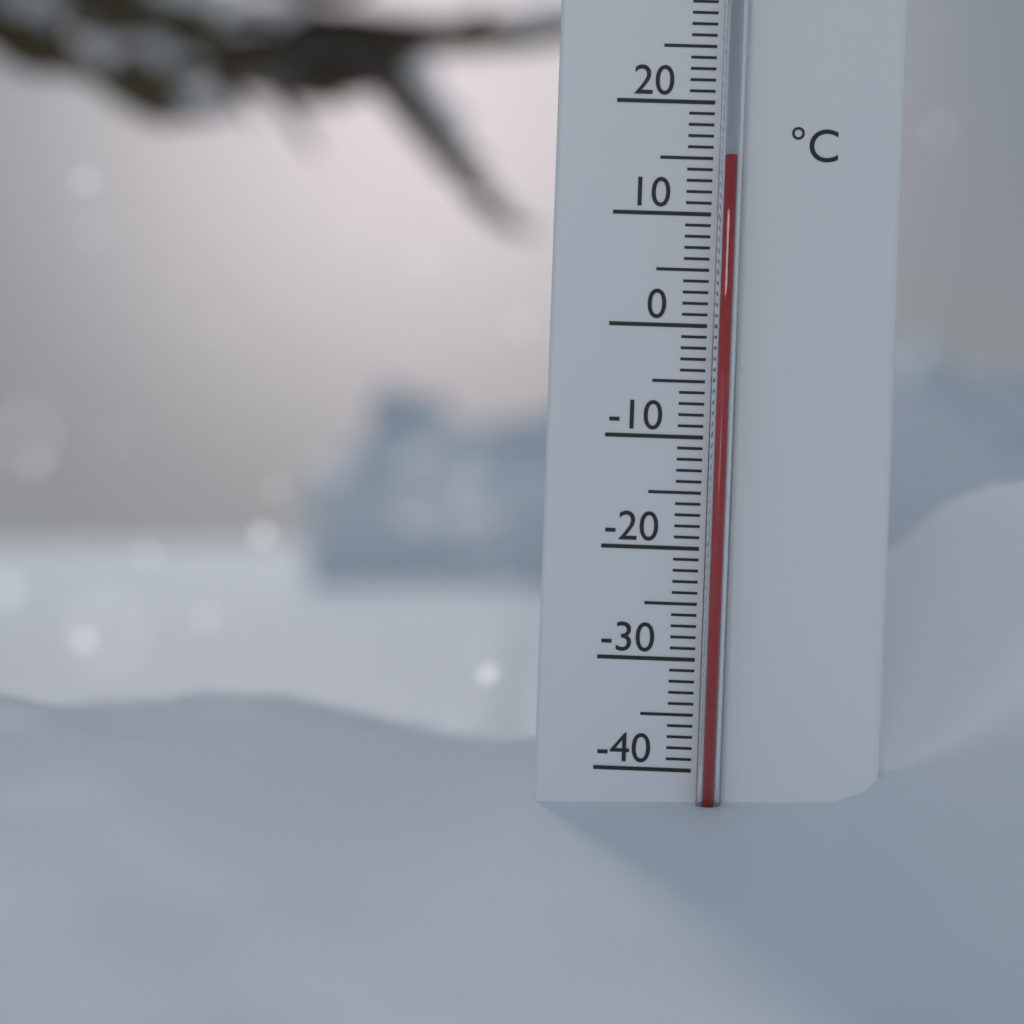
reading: 15 °C
